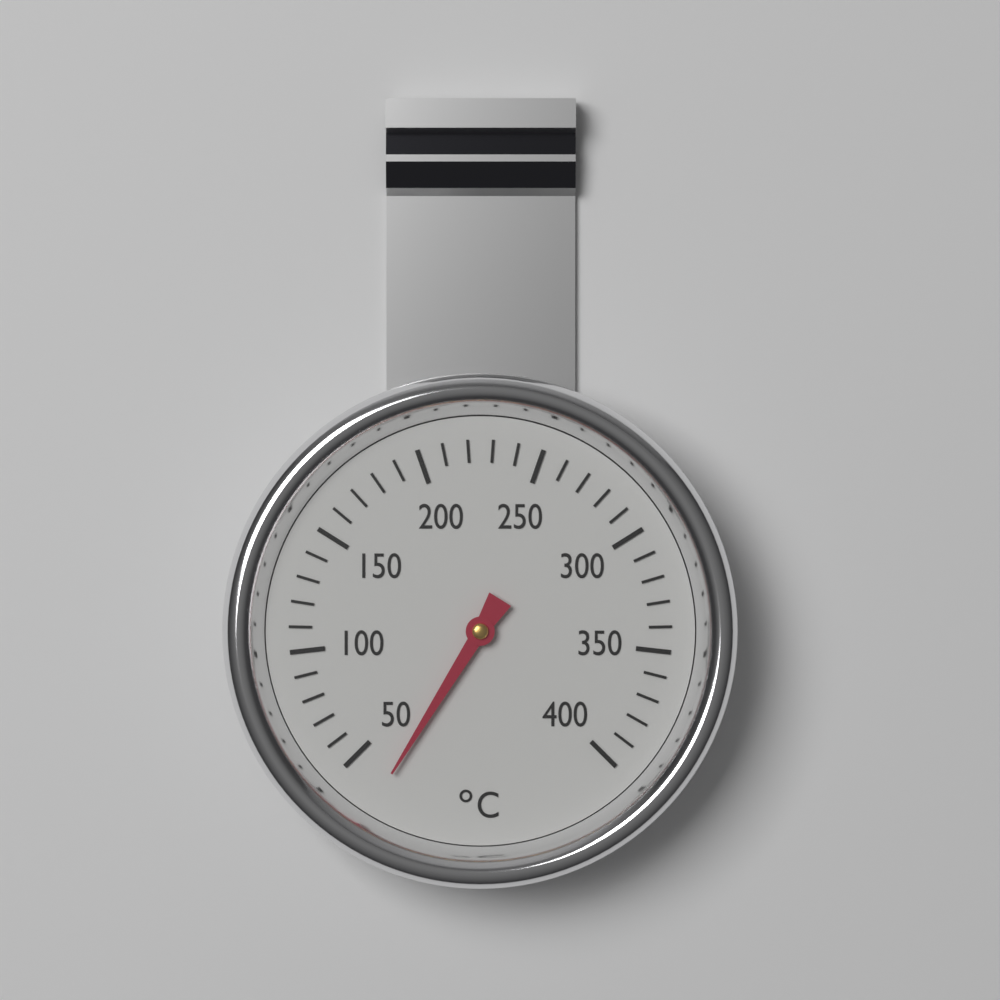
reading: 33 °C
